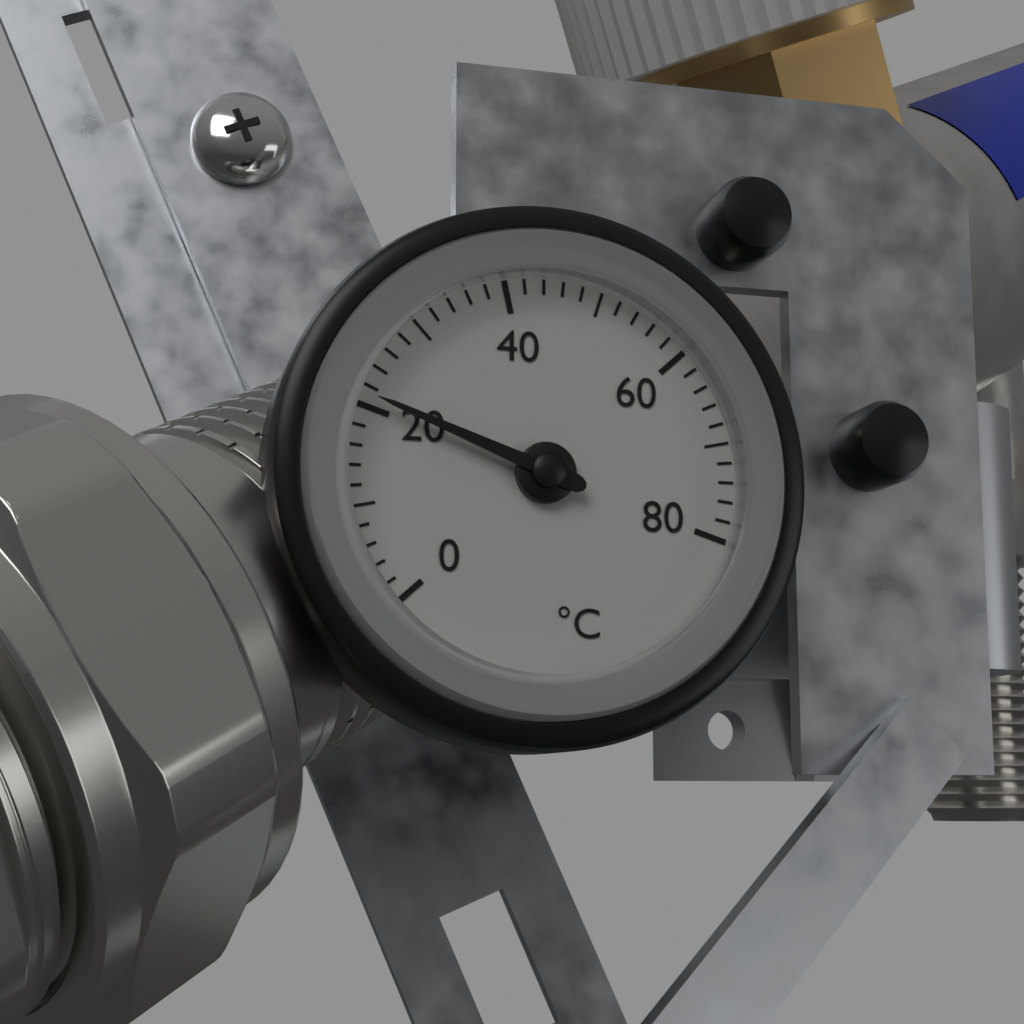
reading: 21 °C
